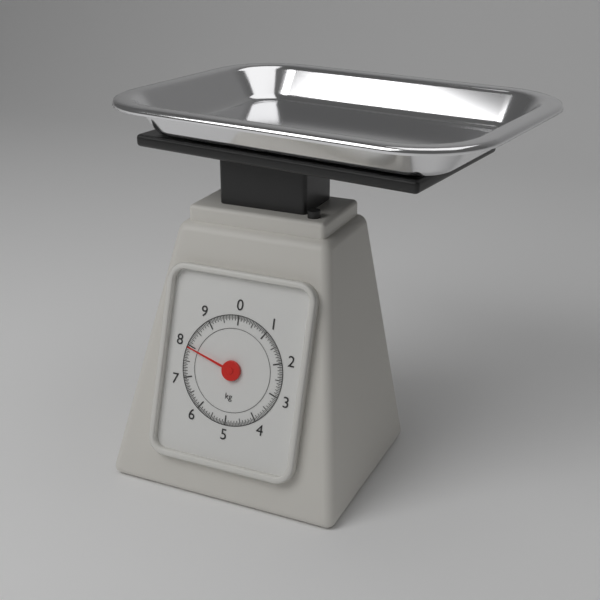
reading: 7.95 kg
